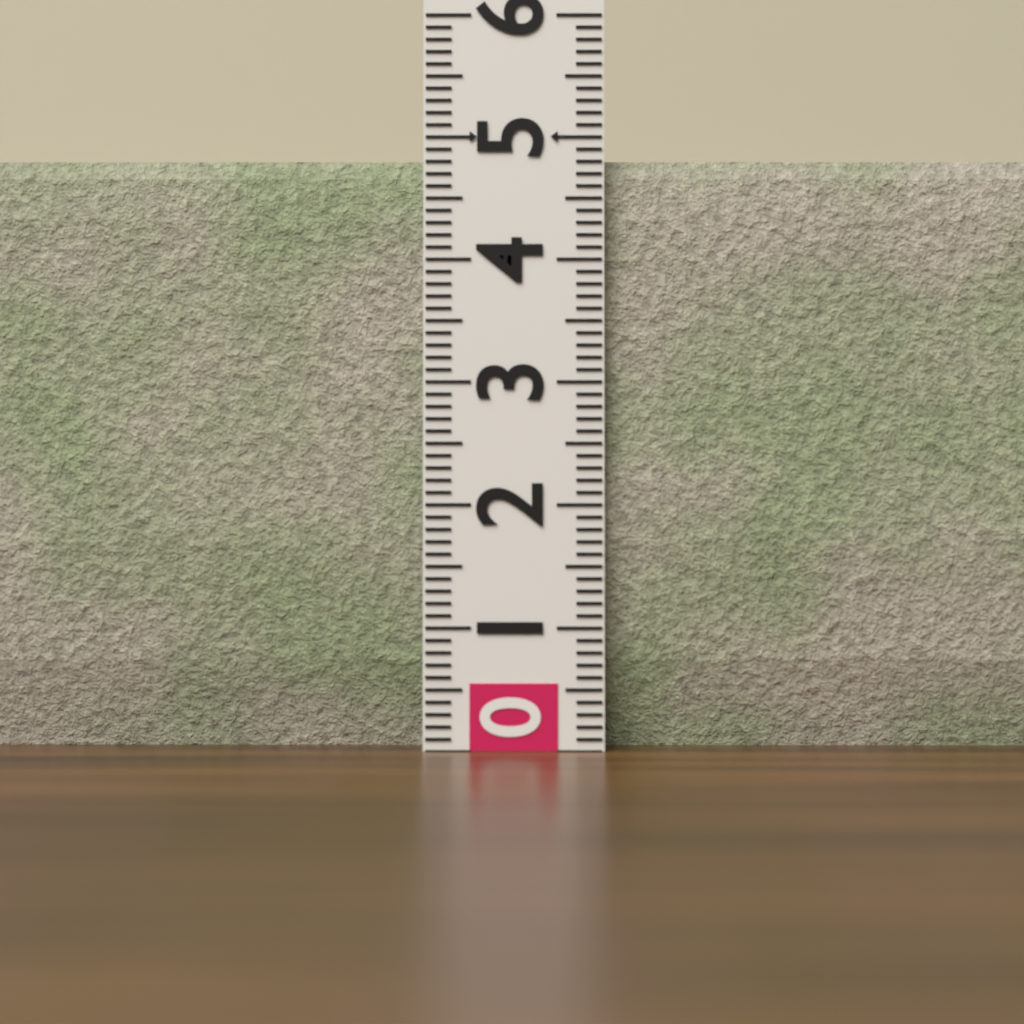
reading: 4.8 (no unit)
